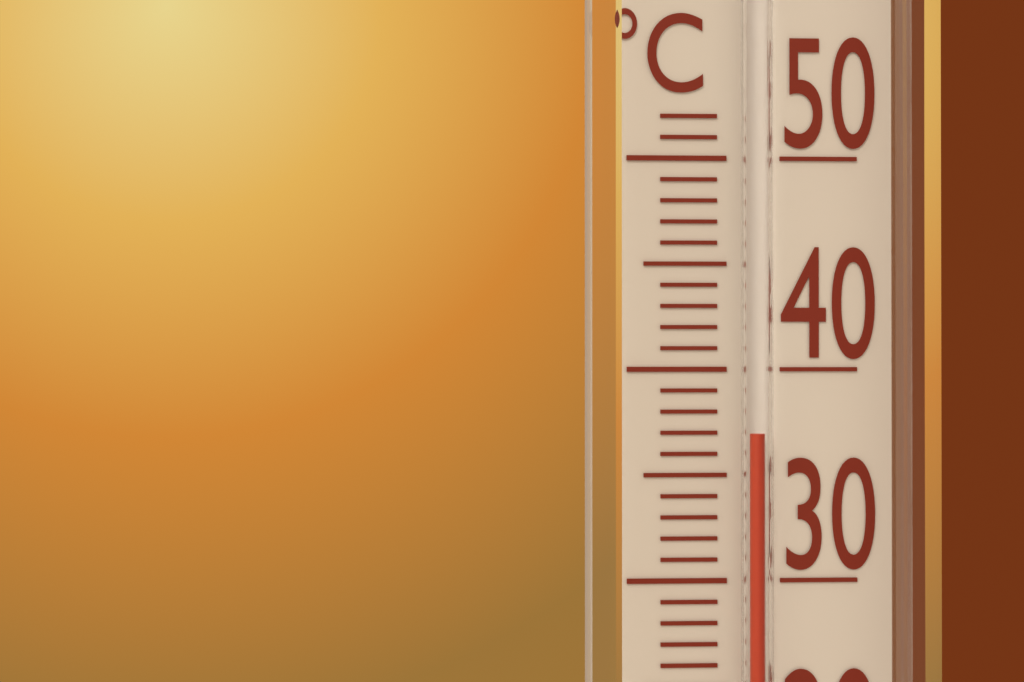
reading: 37 °C
